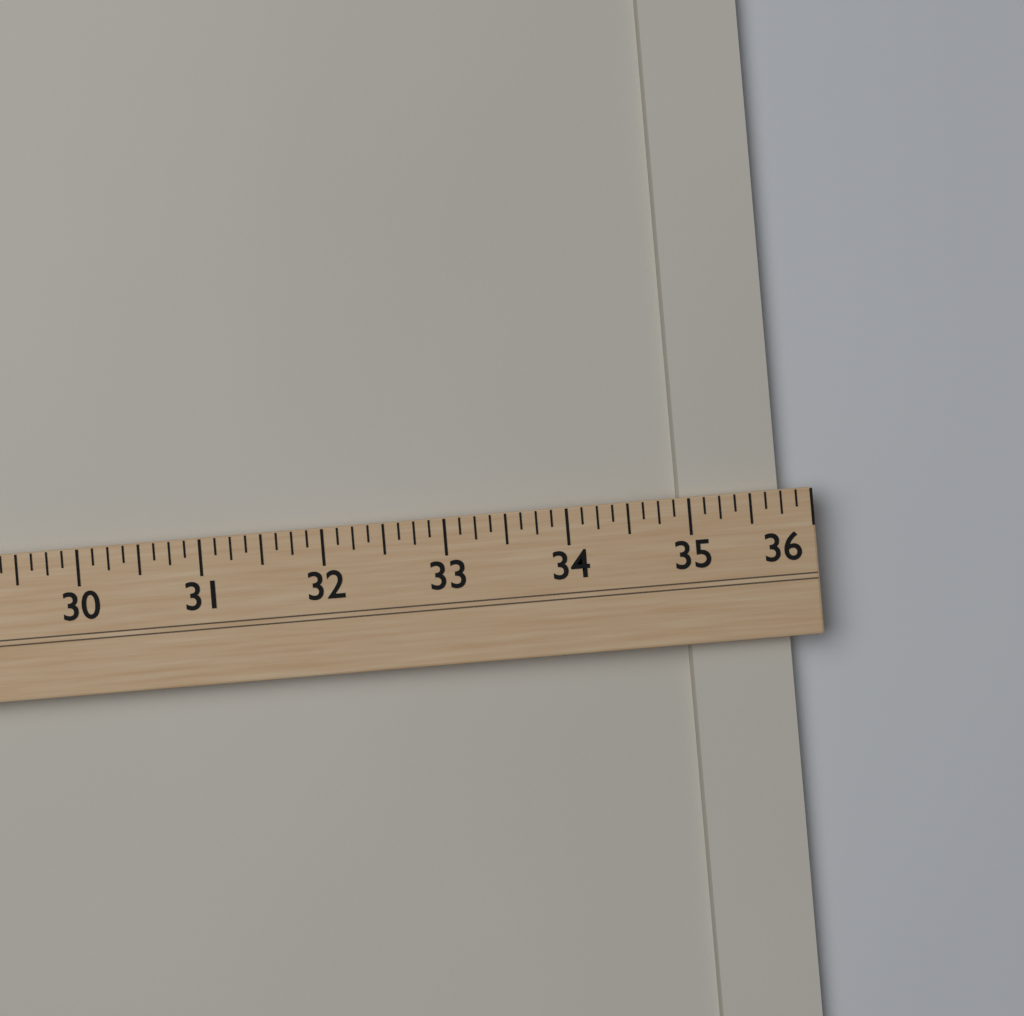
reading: 35.750 (no unit)
